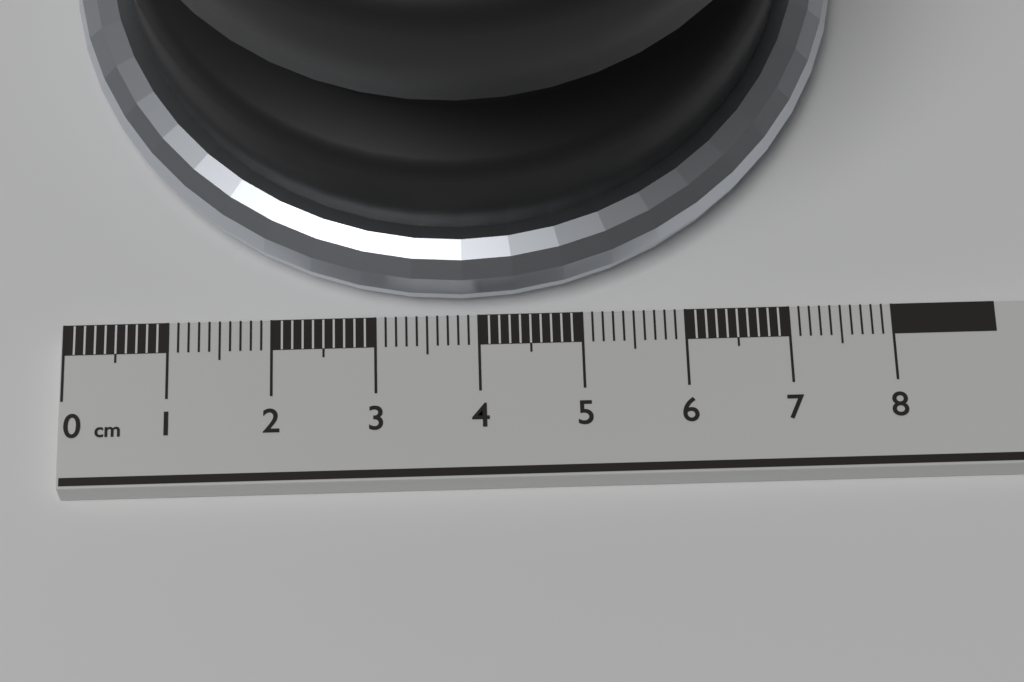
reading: 7.7 cm
